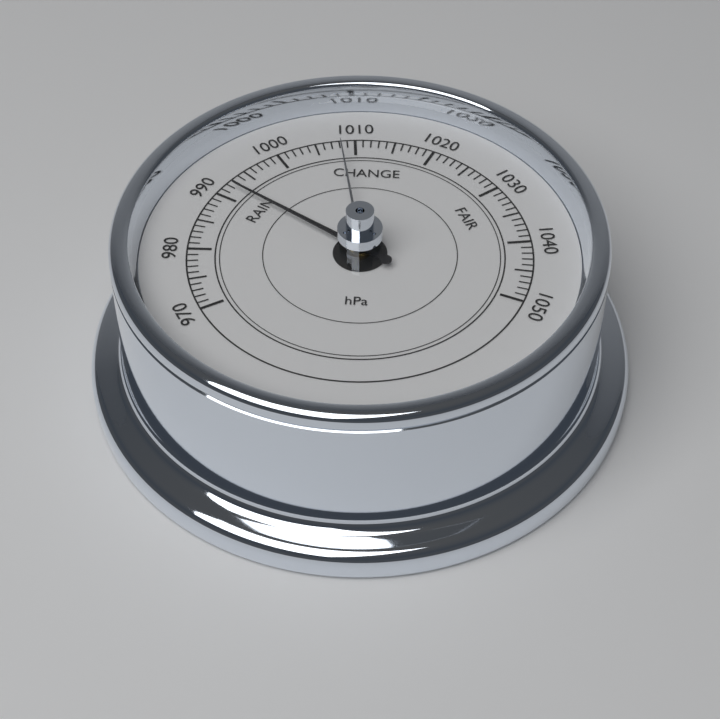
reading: 992 hPa
